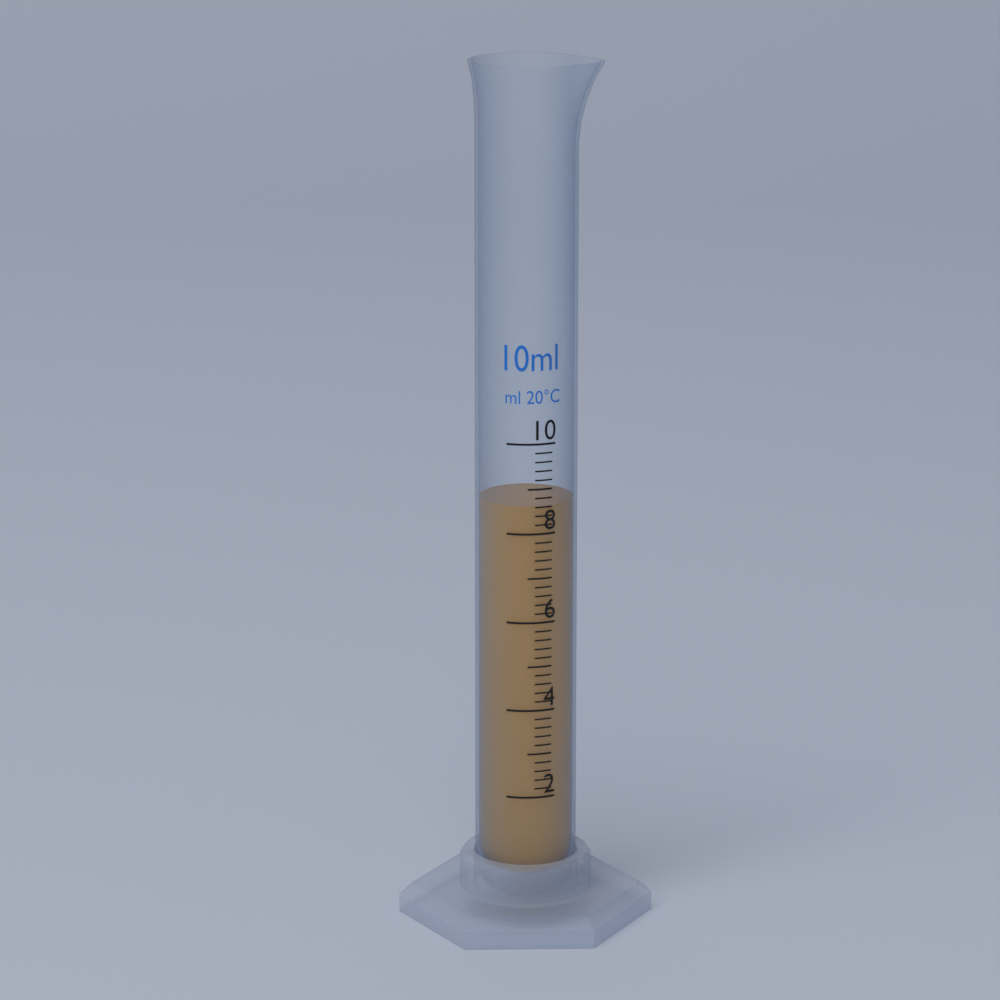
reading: 8.6 ml
